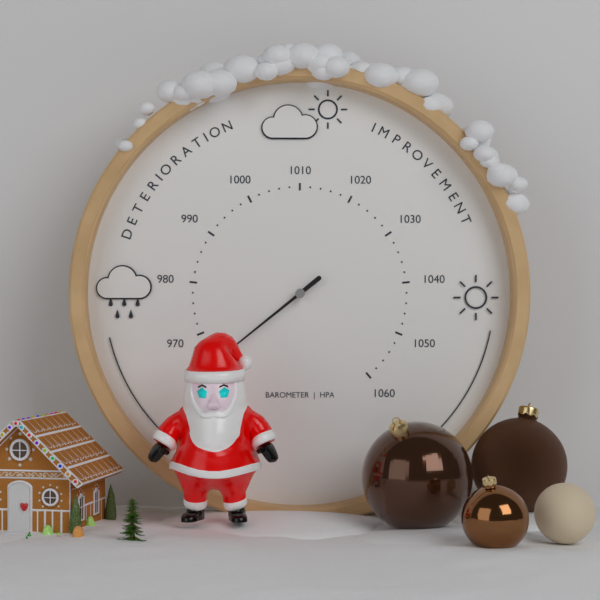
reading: 964 hPa
